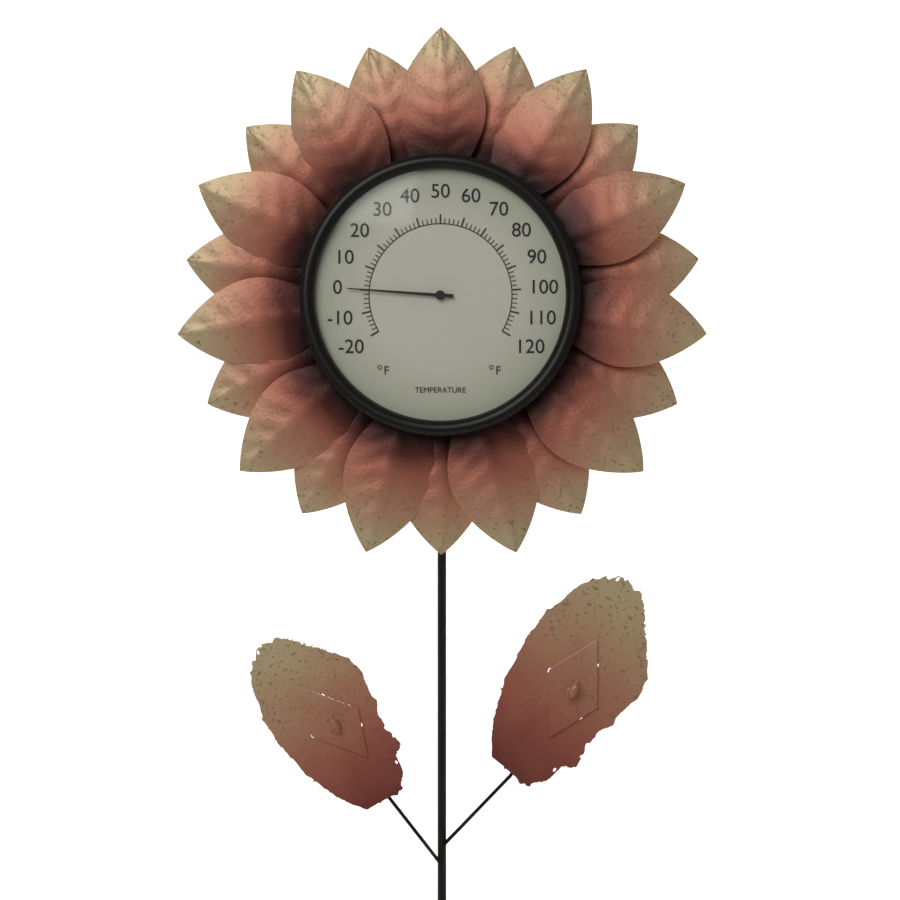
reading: 0 °F
